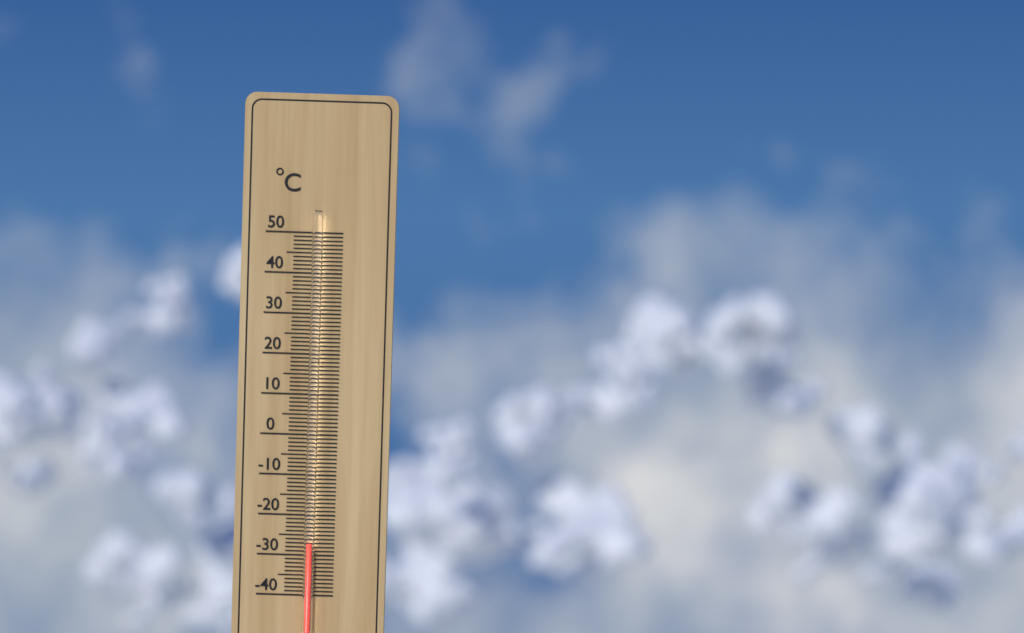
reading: -27 °C
